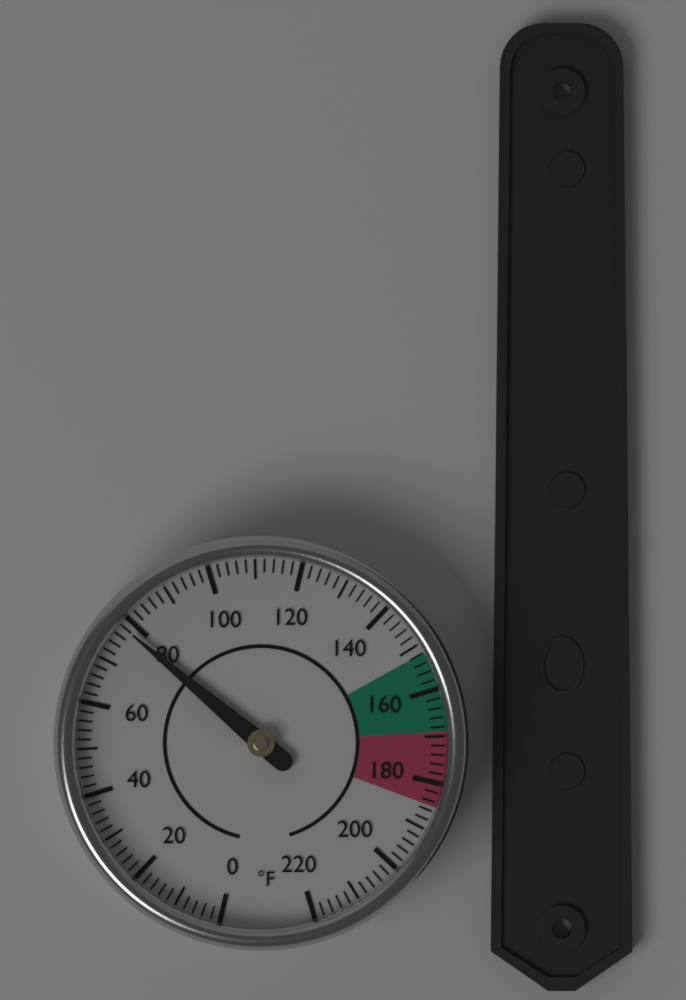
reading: 78 °F
